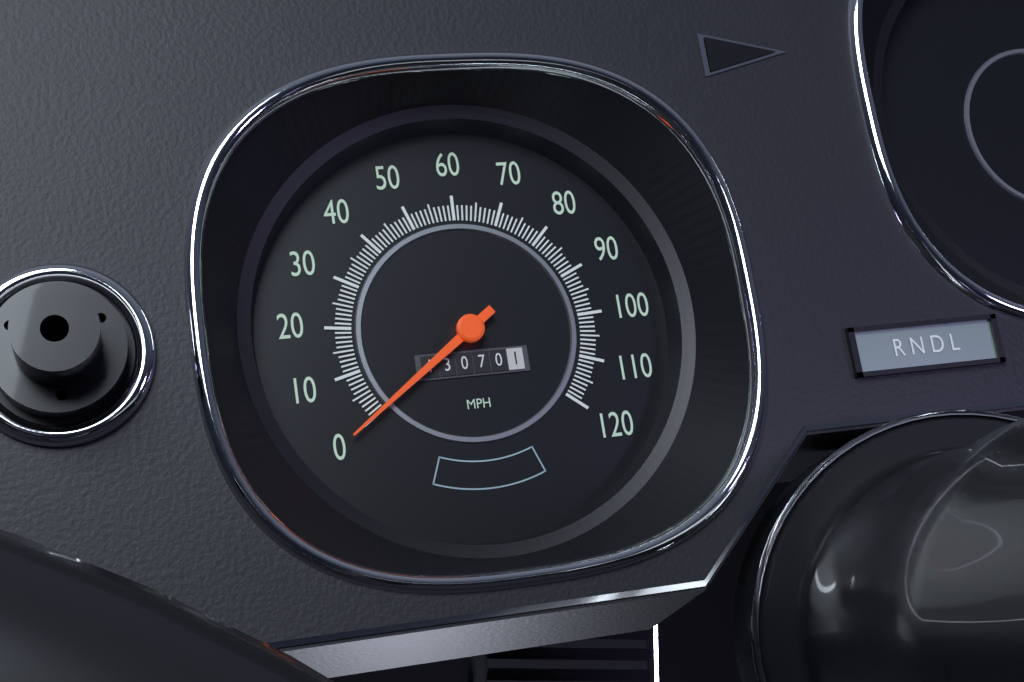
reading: 0 MPH
